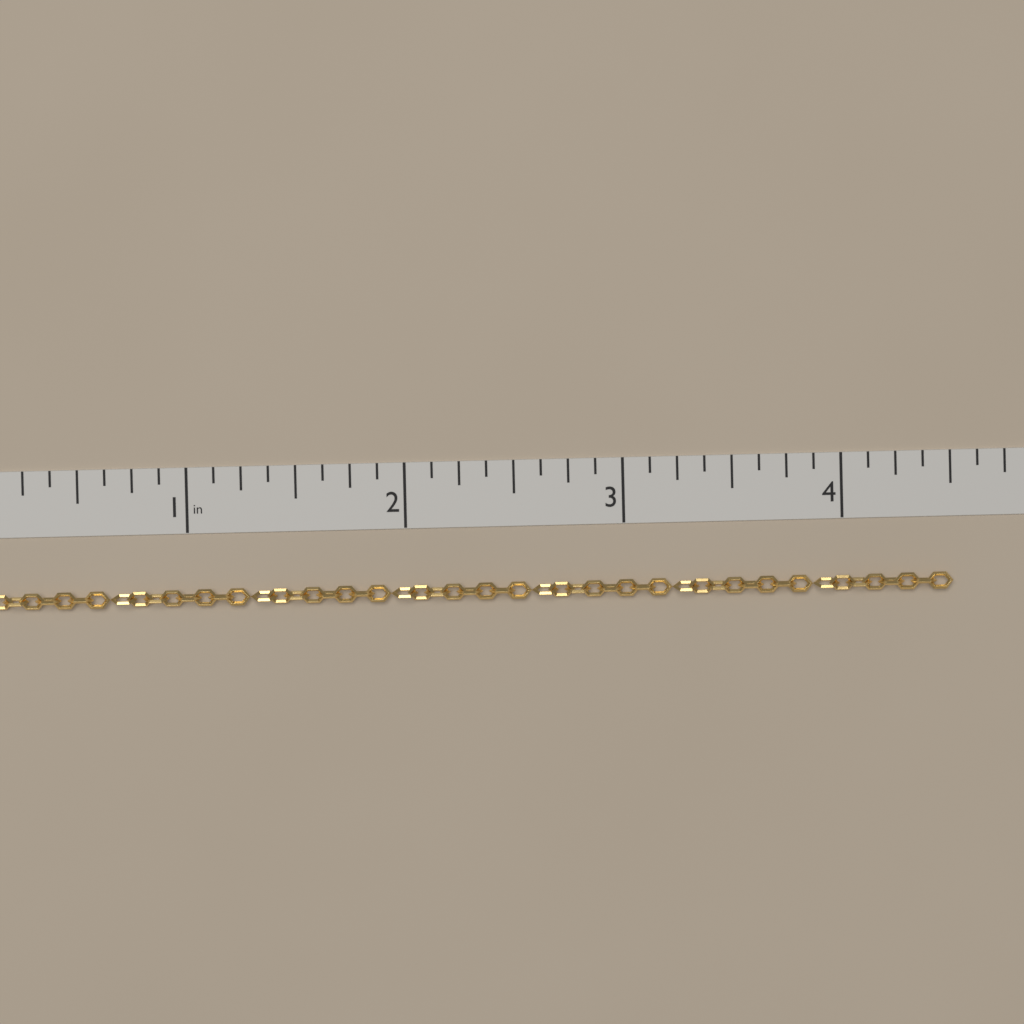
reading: 4.500 in
